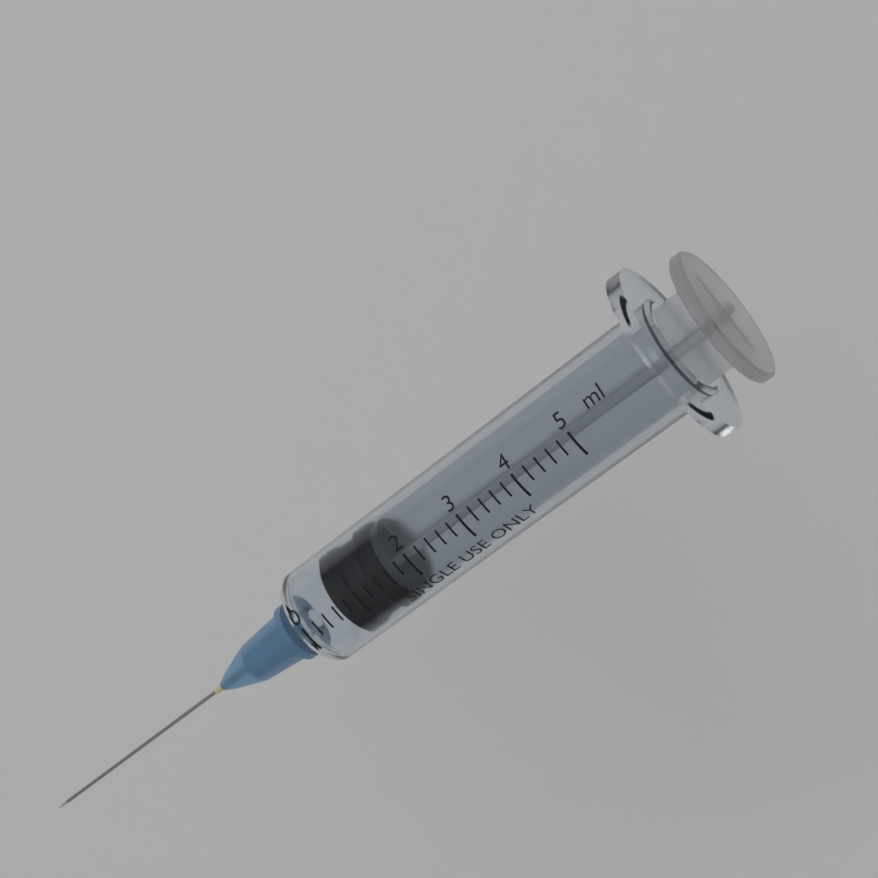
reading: 0.6 ml
